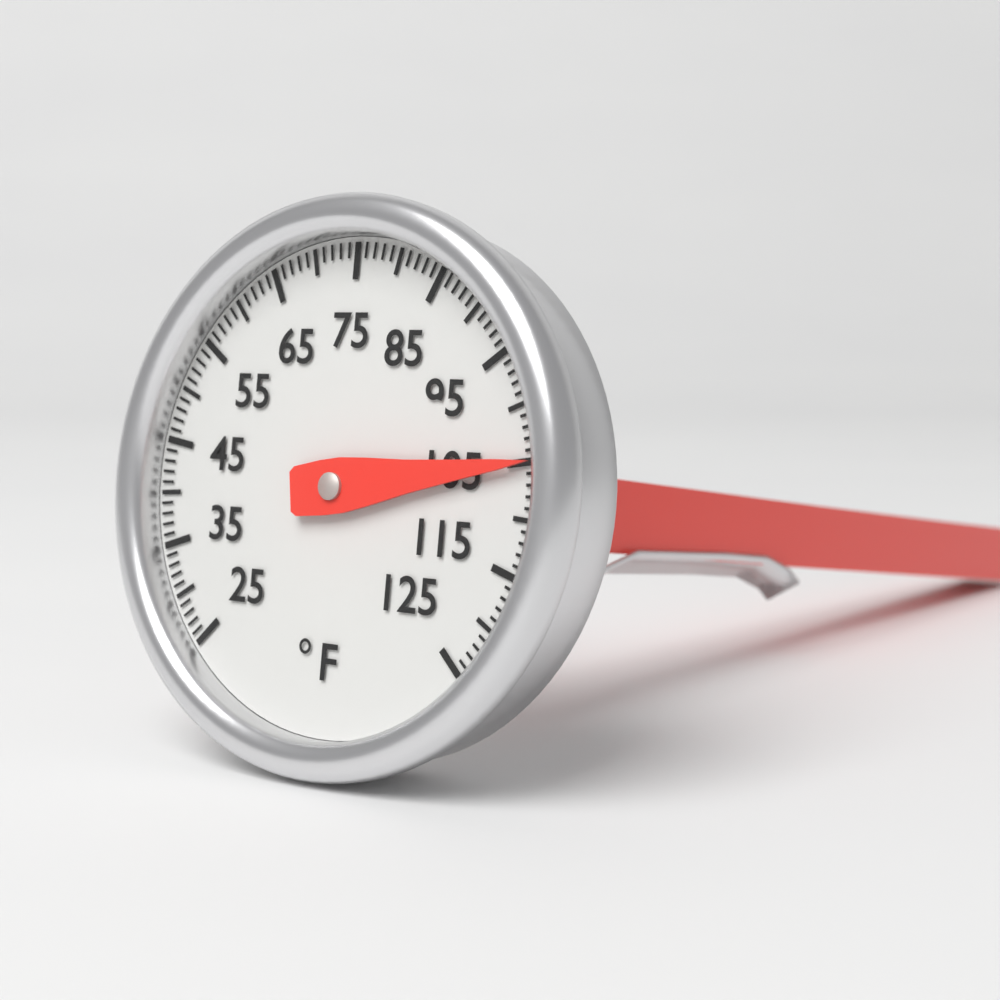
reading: 105 °F
